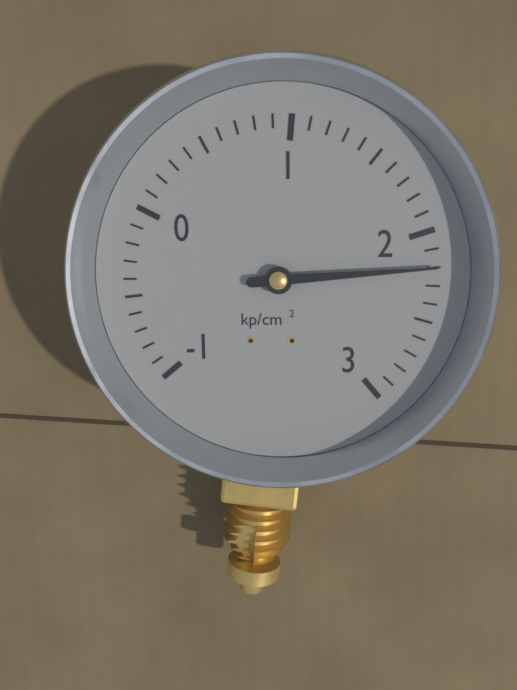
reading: 2.2 kp/cm²
